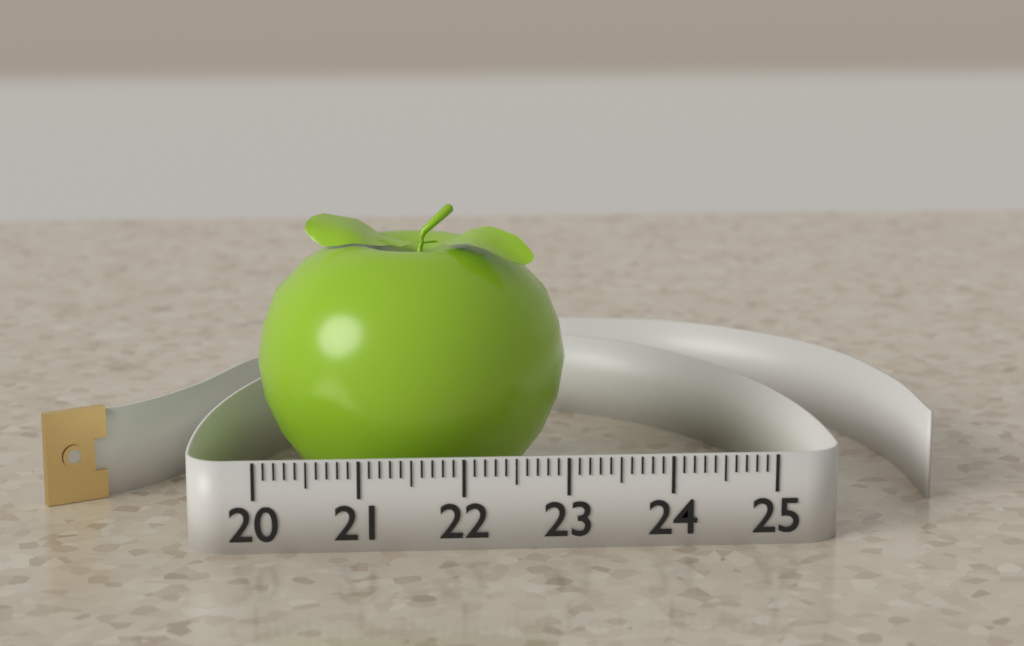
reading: 23.1 (no unit)
